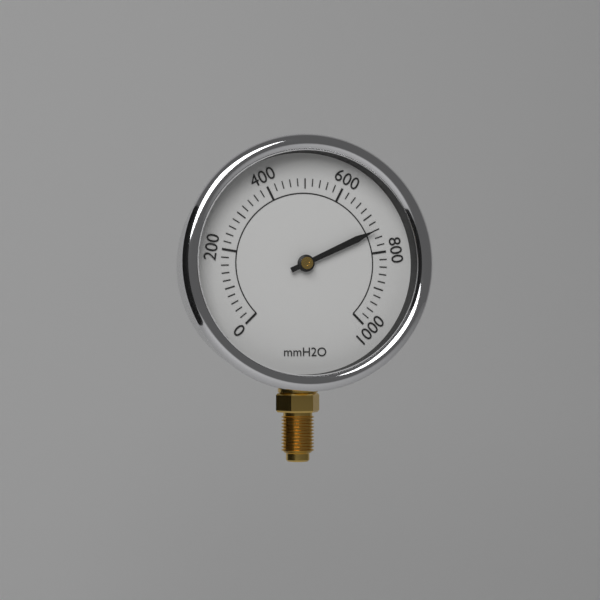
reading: 740 mmH2O
